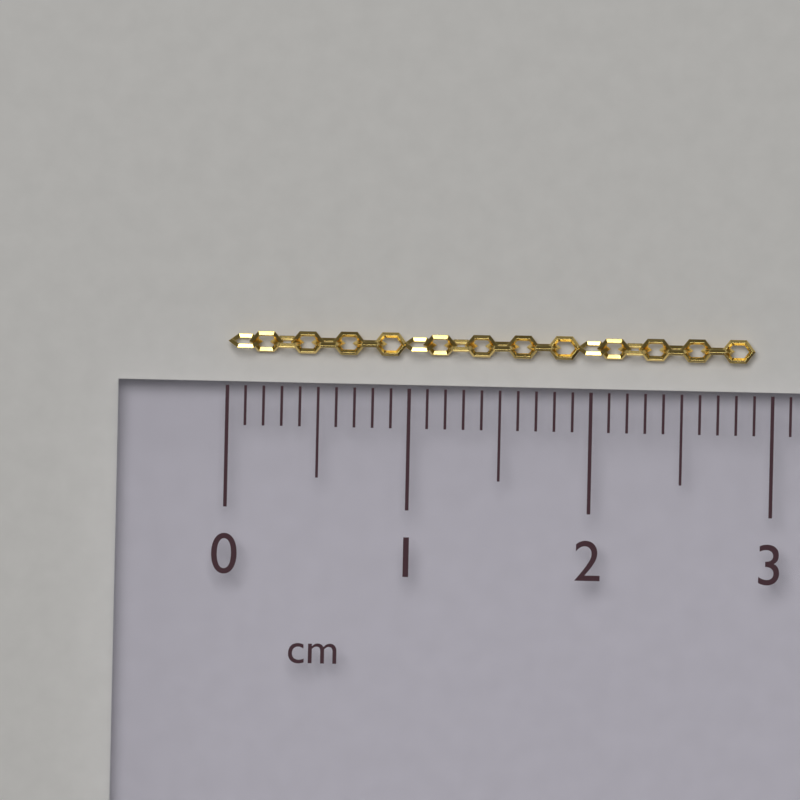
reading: 2.9 cm
